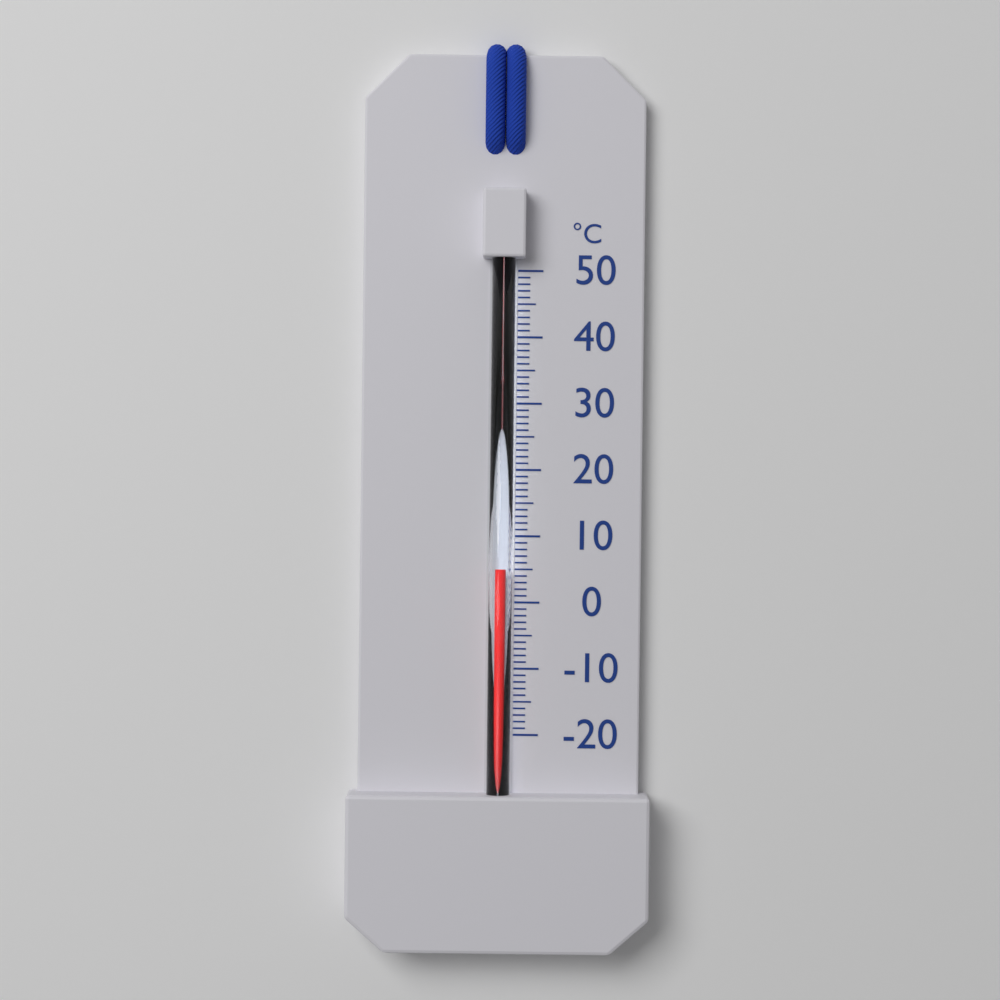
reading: 5 °C
